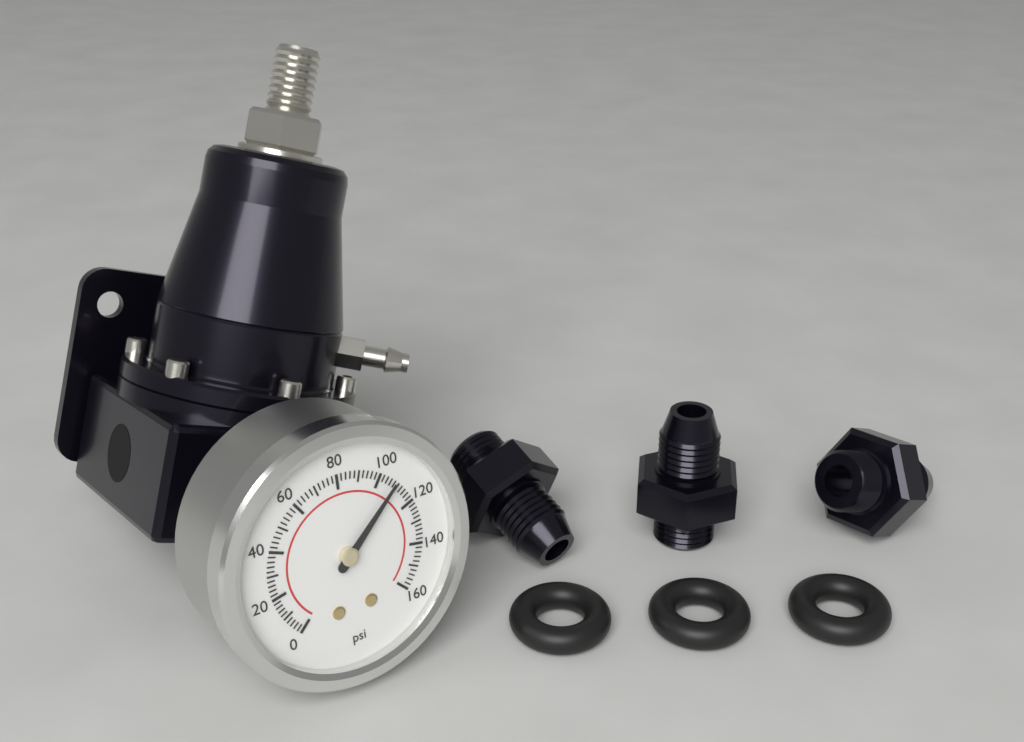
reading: 108 psi
